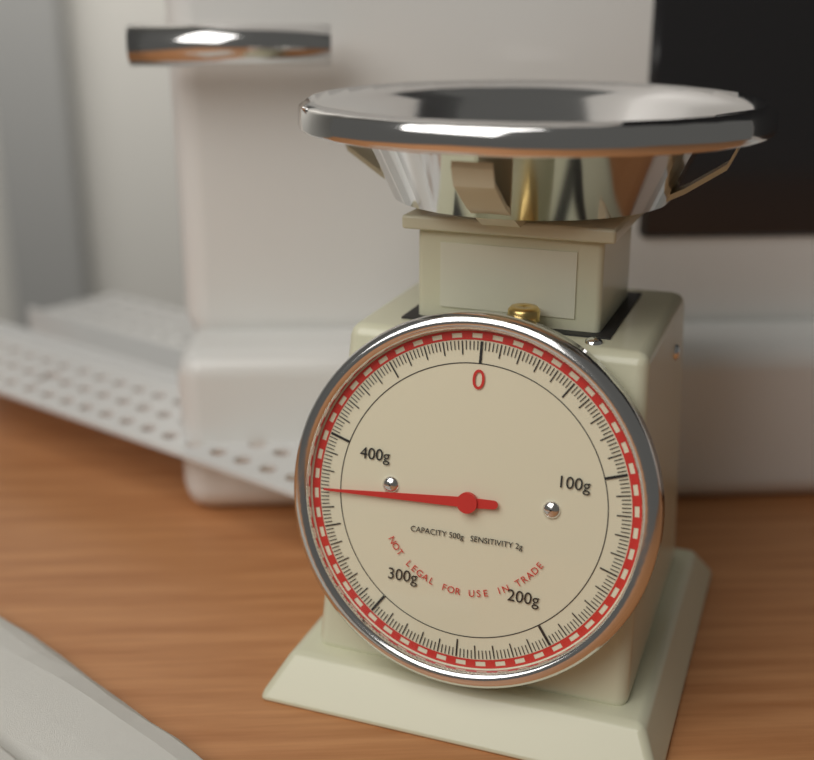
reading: 370 g
